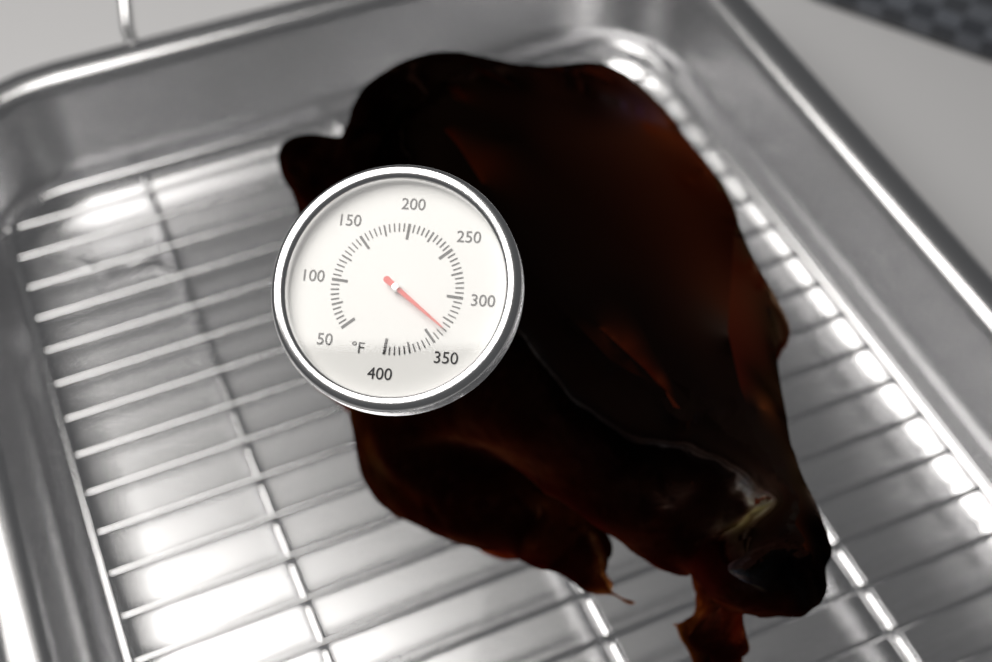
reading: 335 °F
